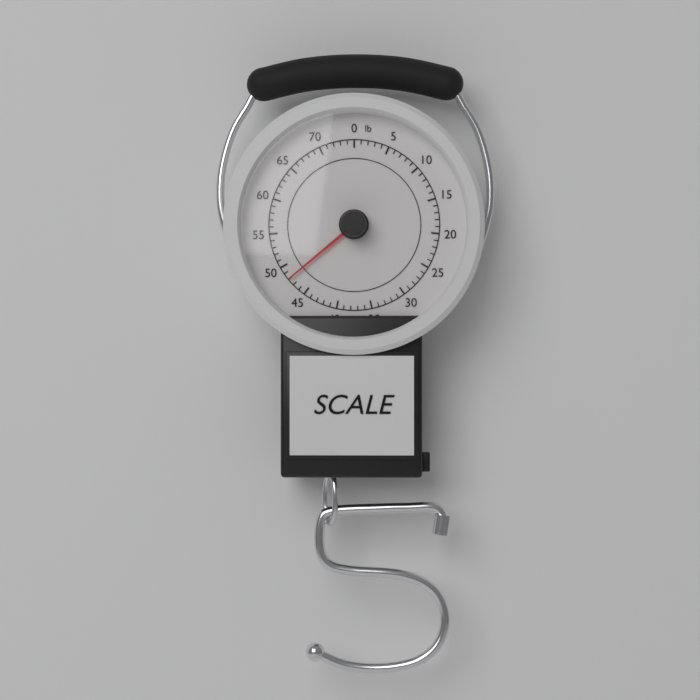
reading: 48 lb
